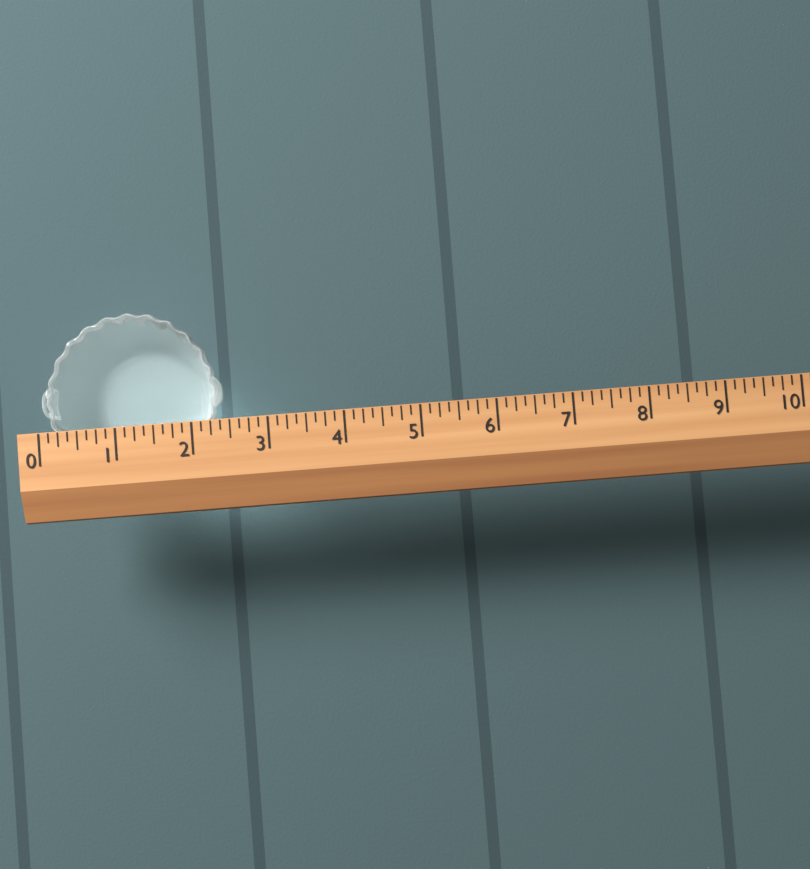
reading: 2.375 (no unit)
